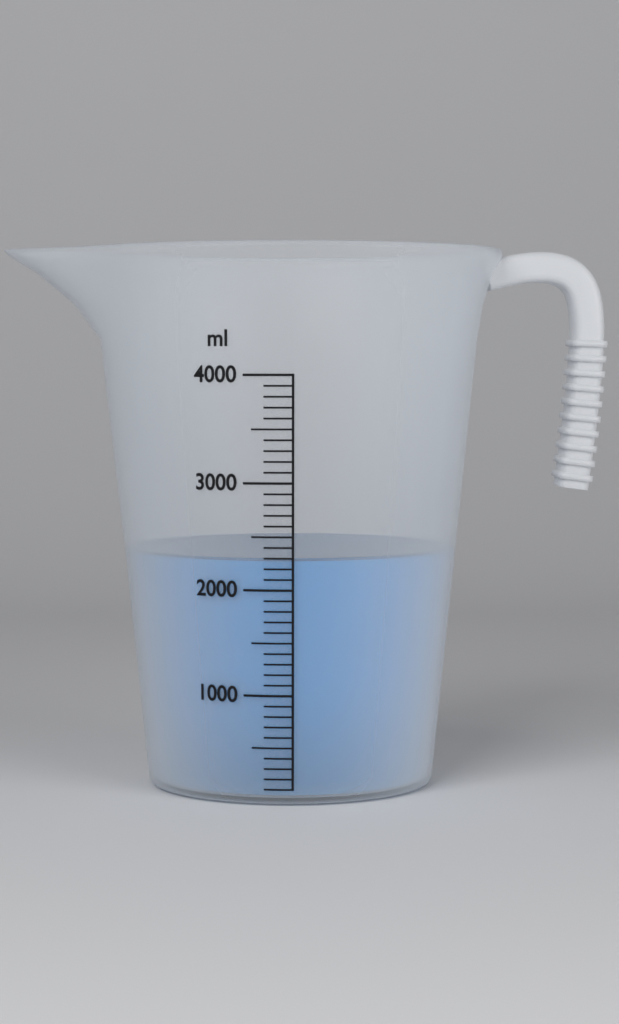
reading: 2300 ml
